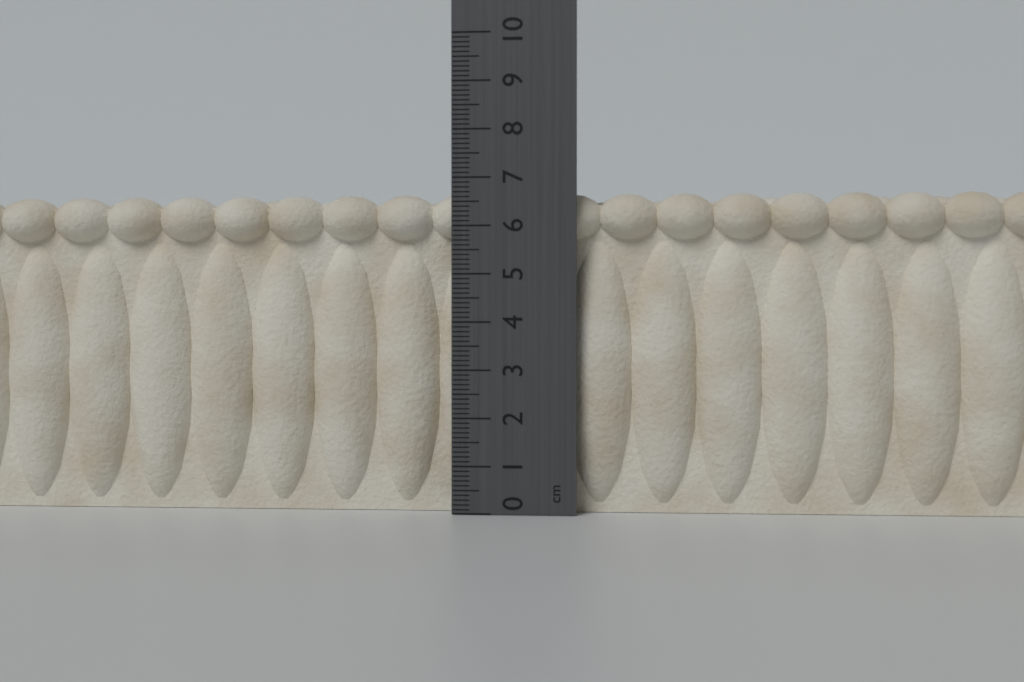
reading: 6.7 cm
